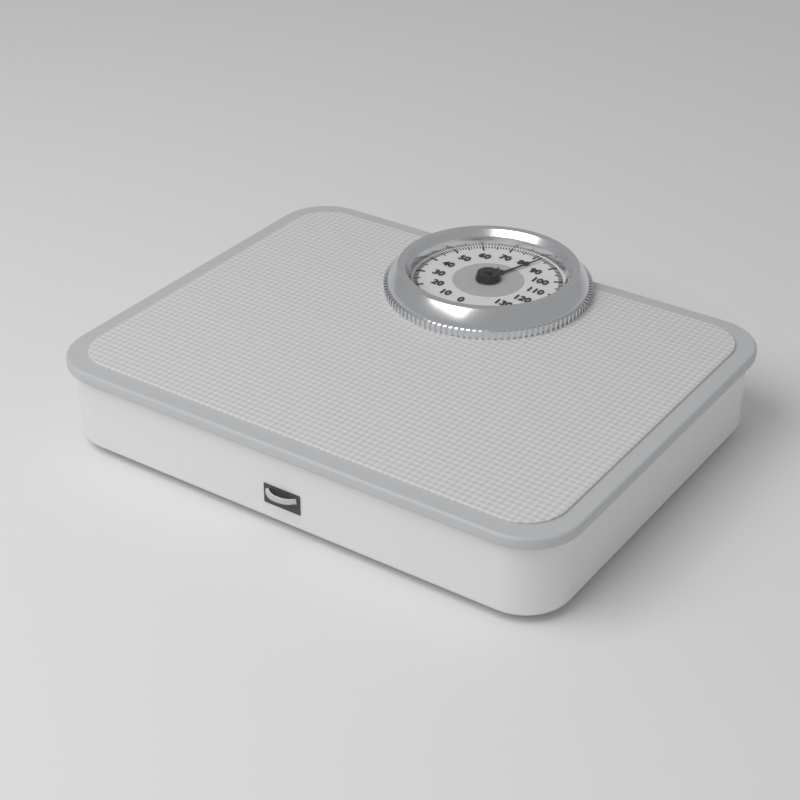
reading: 83 kg
